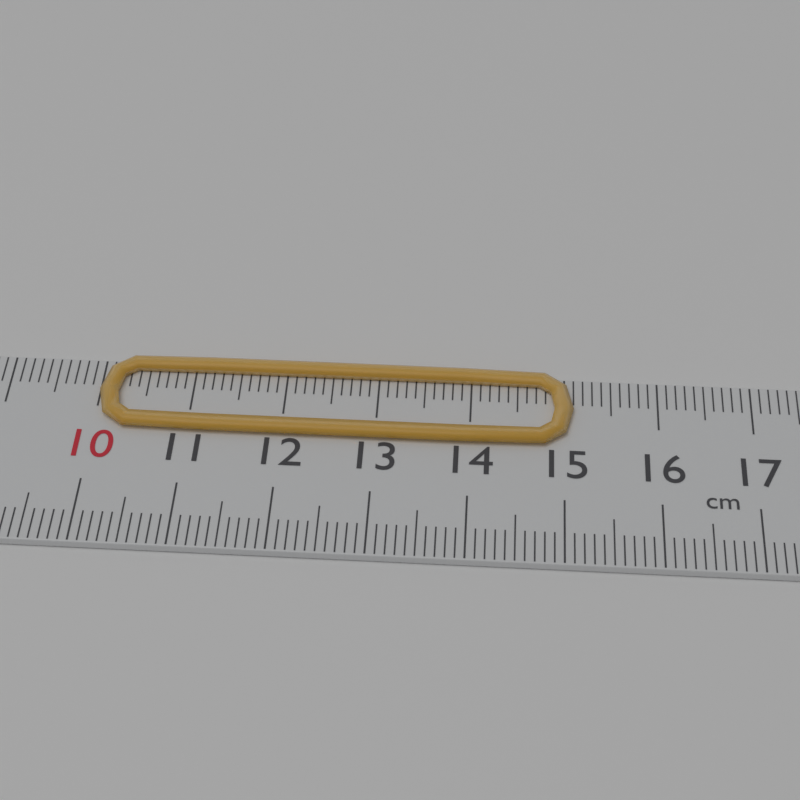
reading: 15.1 cm
